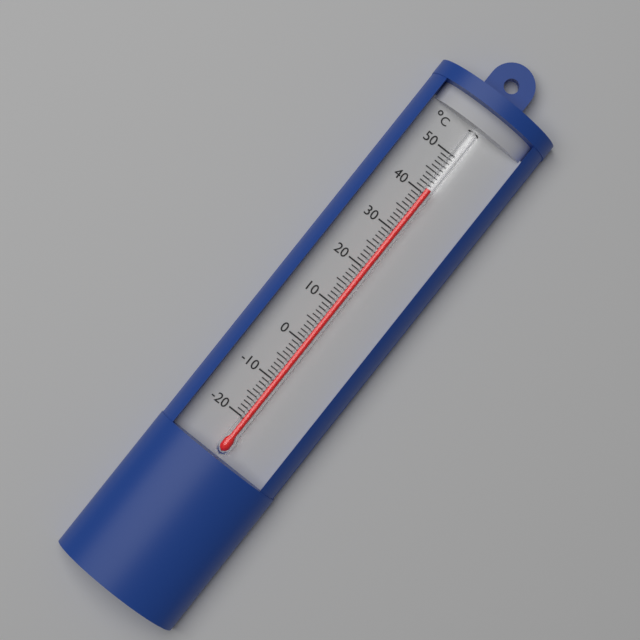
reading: 41 °C
